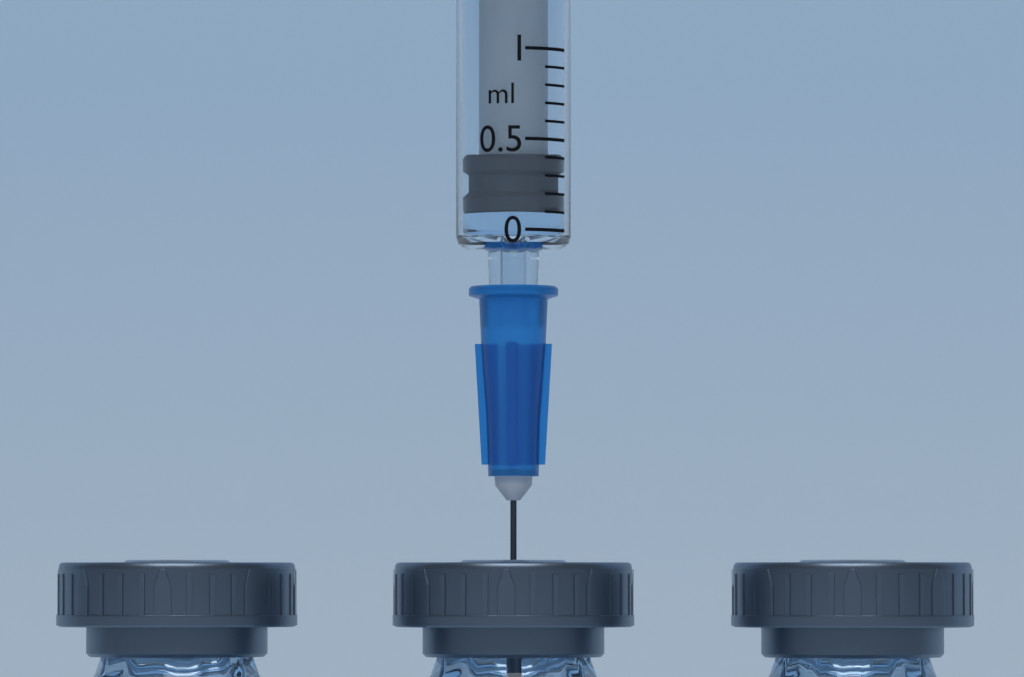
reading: 0.1 ml
